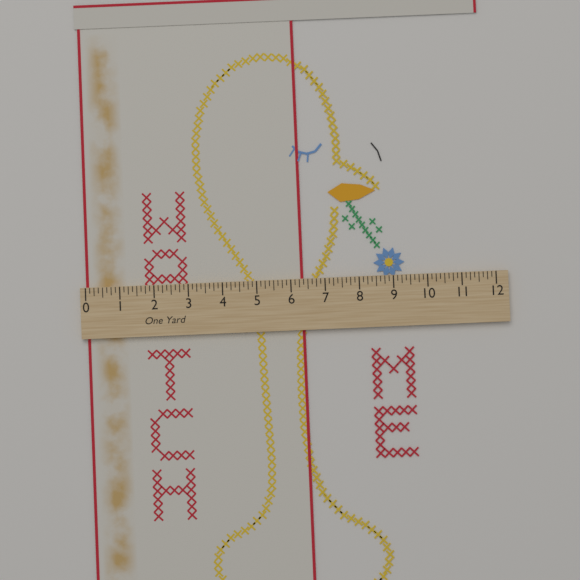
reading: 6.375 in
